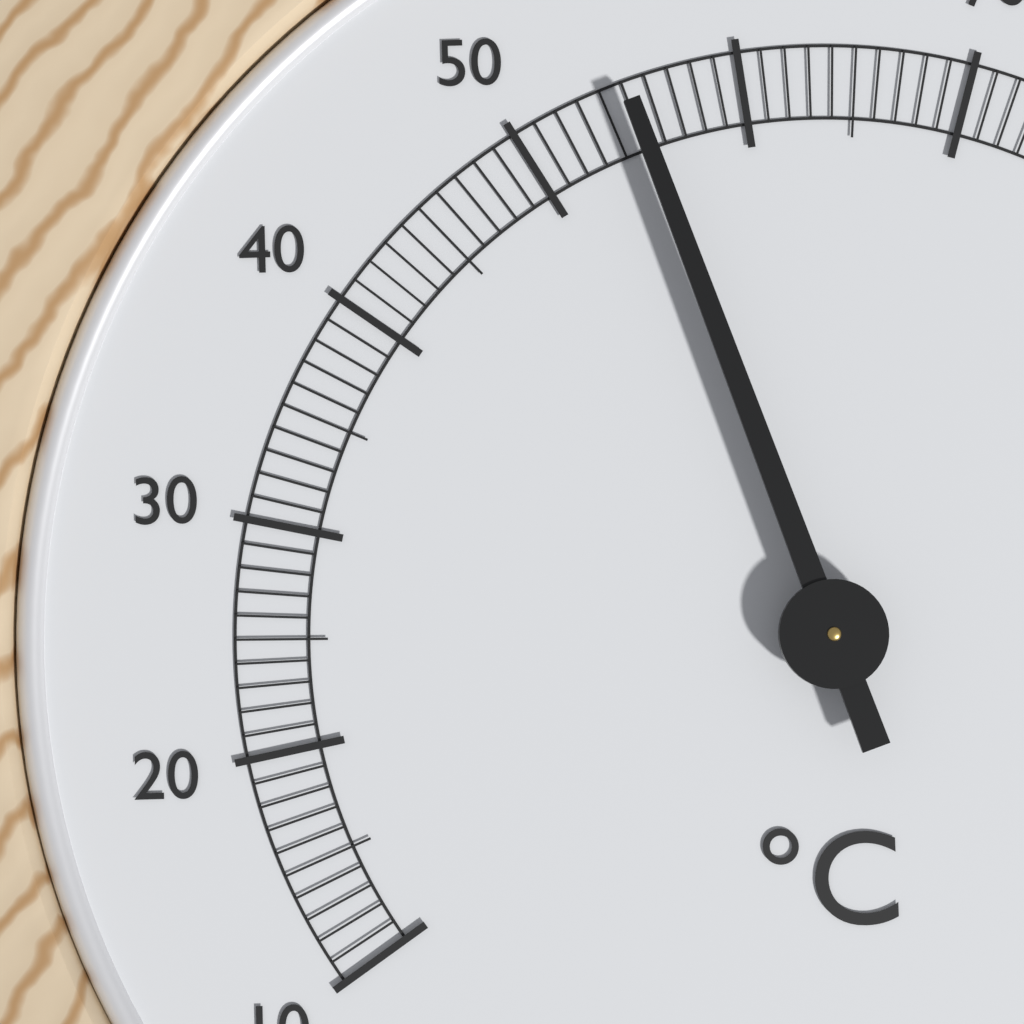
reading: 55 °C
